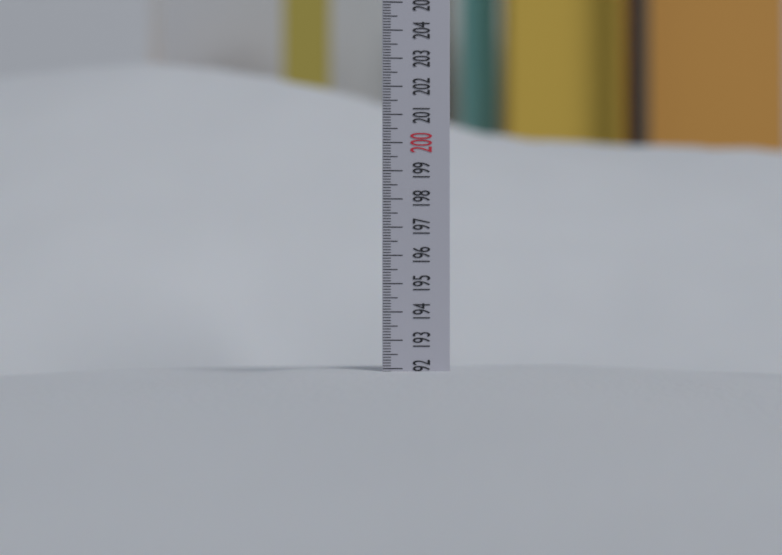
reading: 191.9 (no unit)
